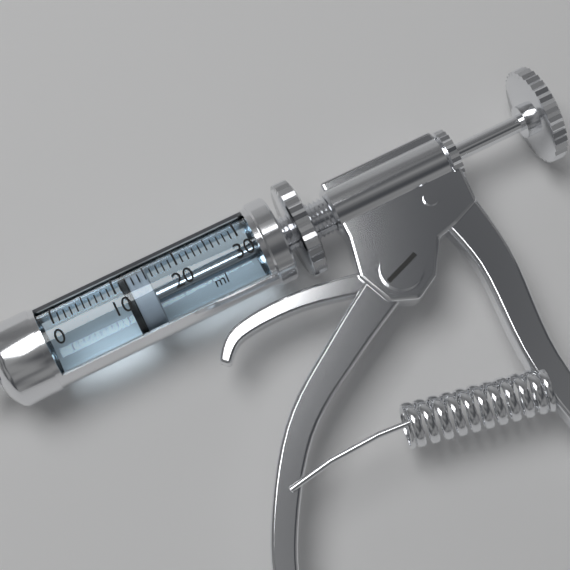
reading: 11 ml
